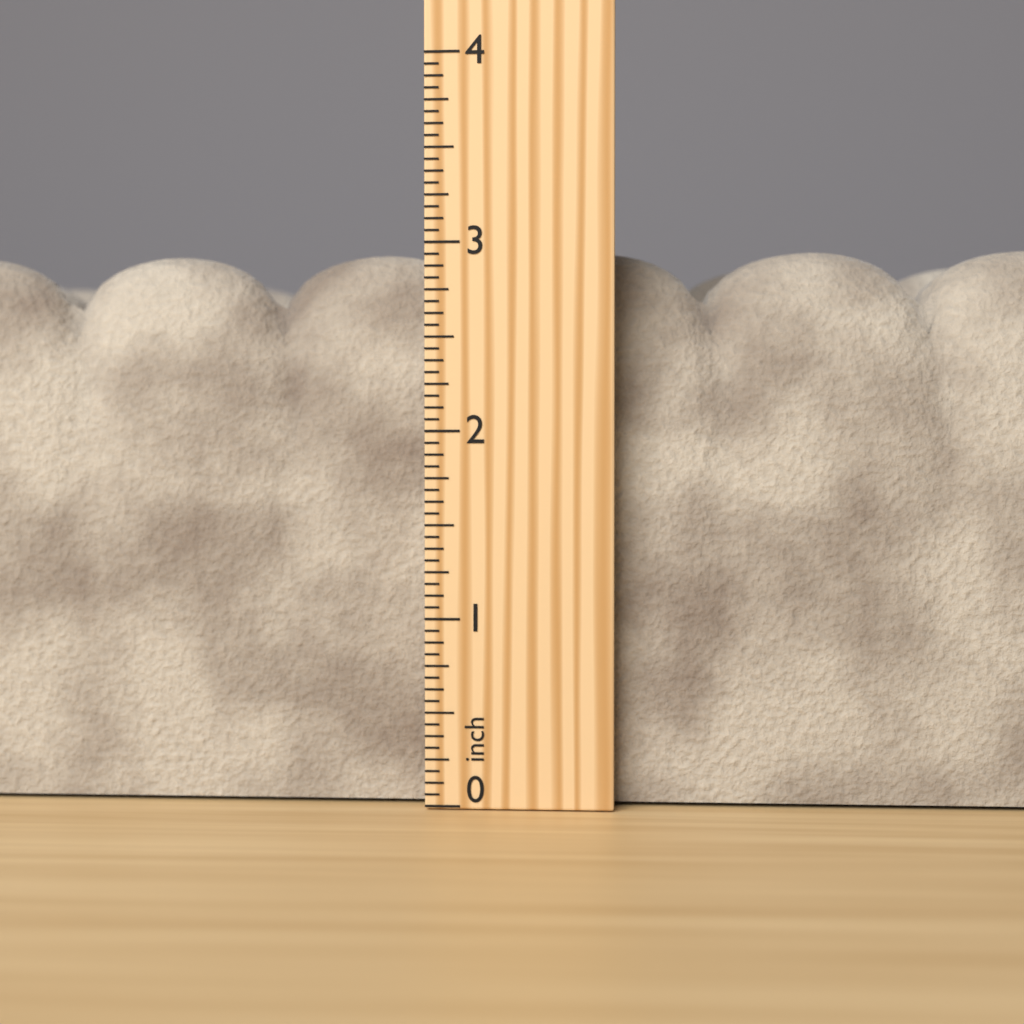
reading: 3.0000 inch
